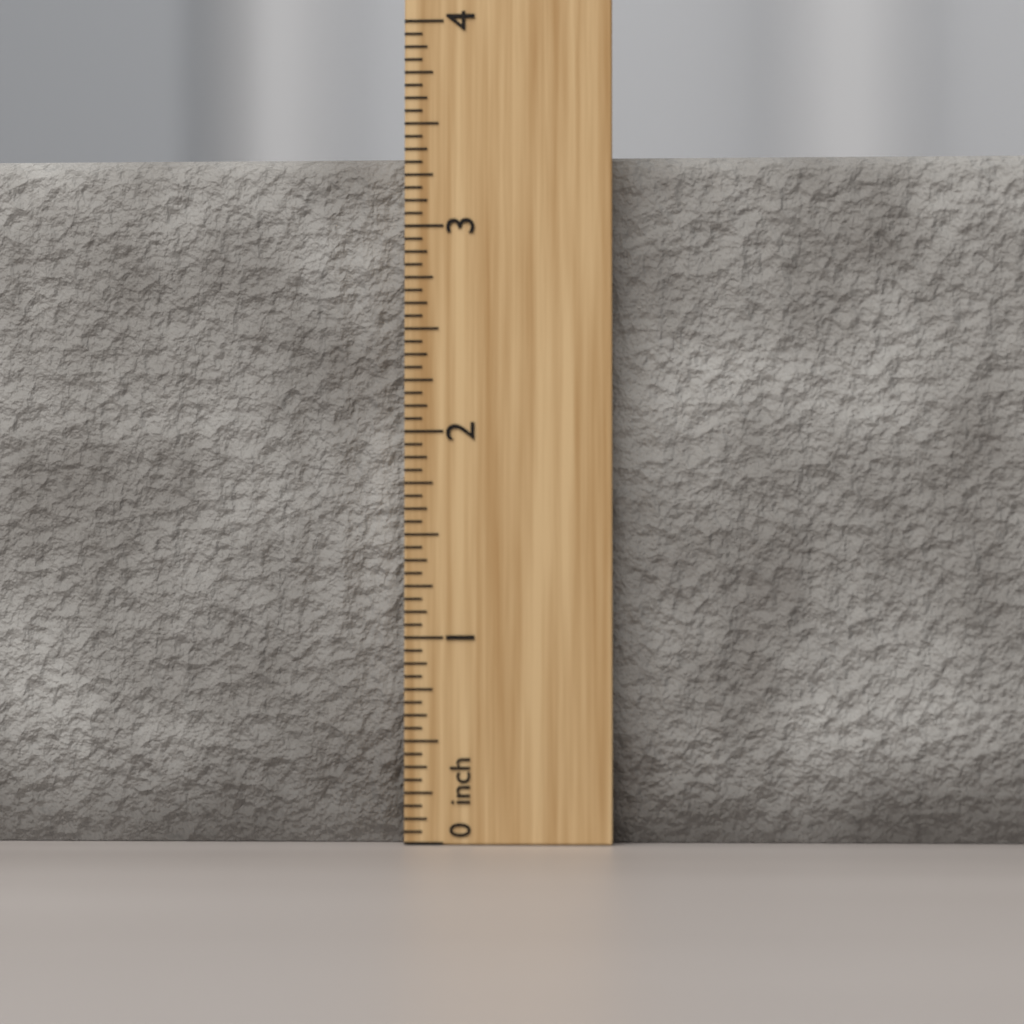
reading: 3.3750 inch
